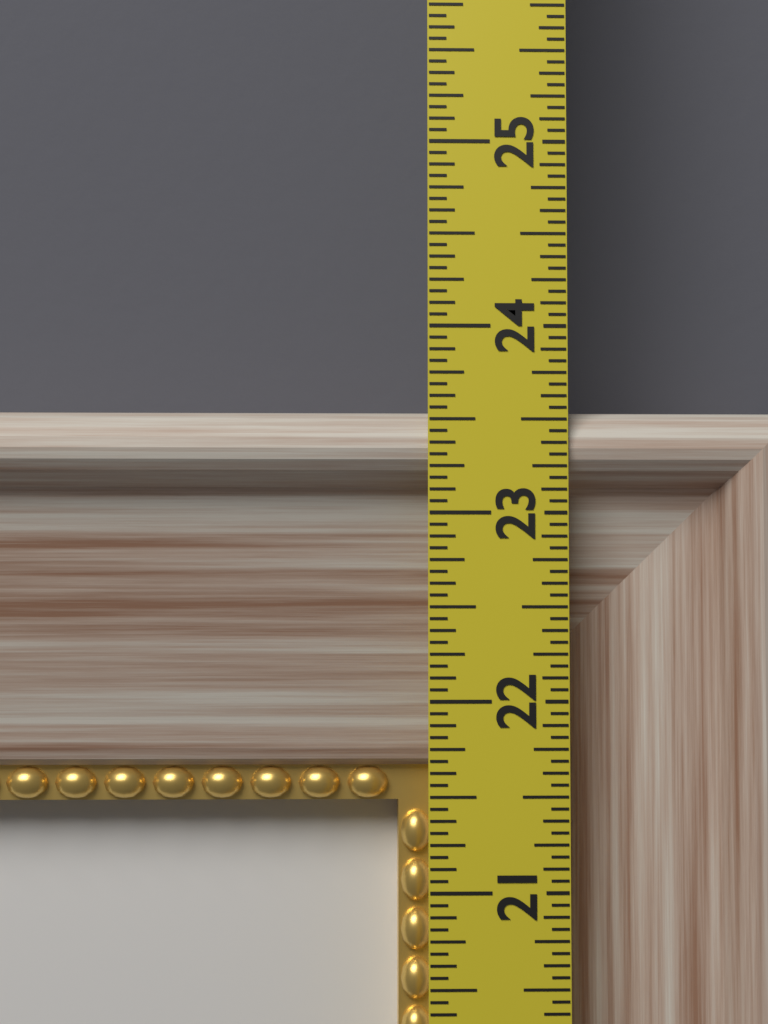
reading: 23.5625 in
